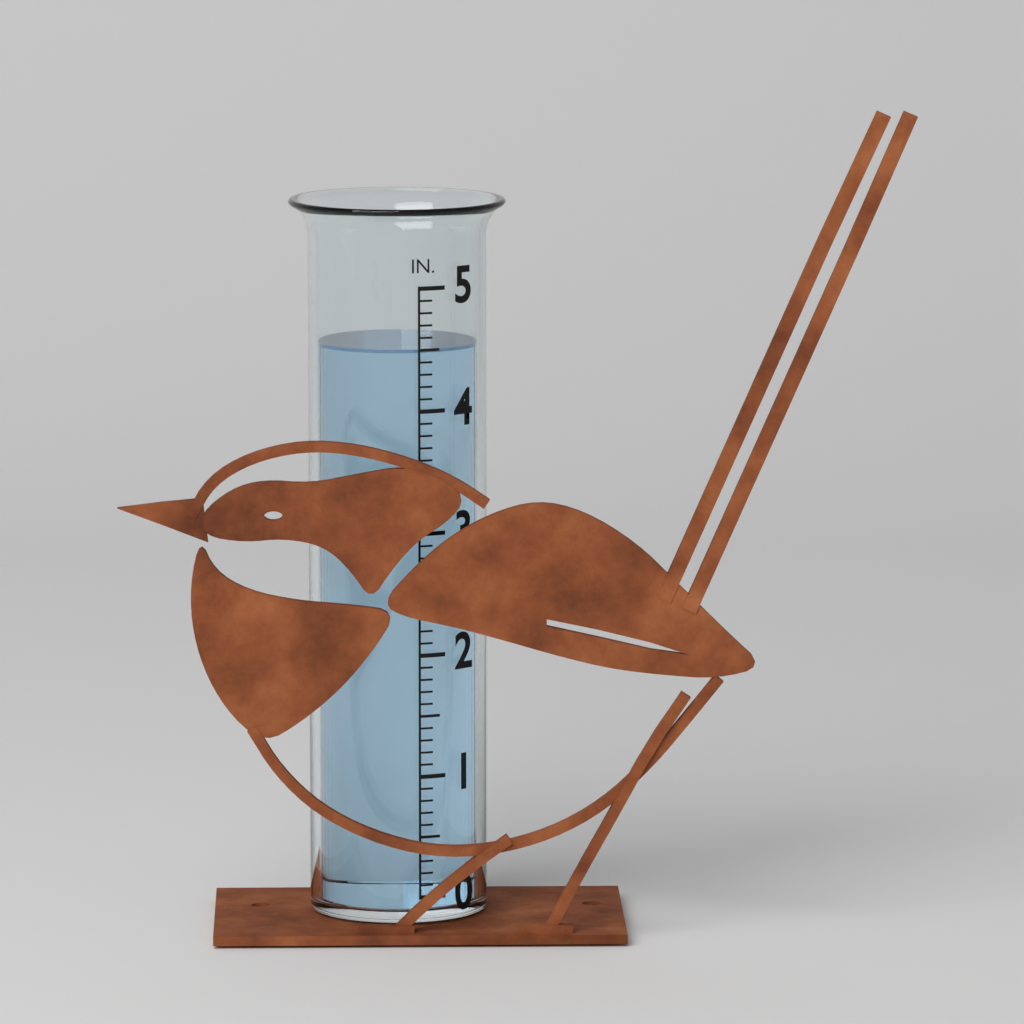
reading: 4.5 in
